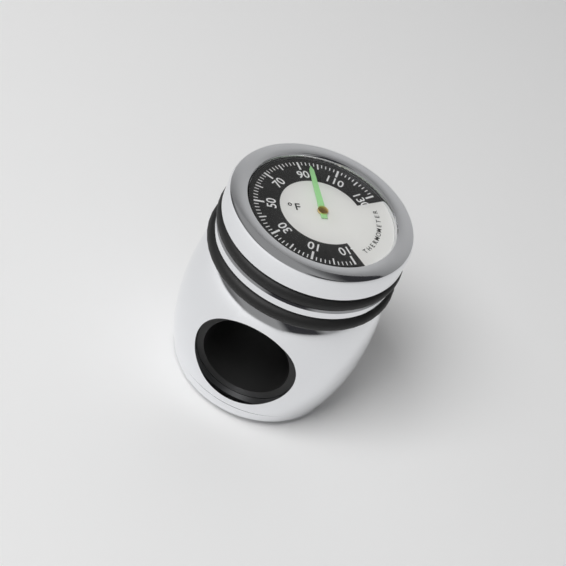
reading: 96 °F
